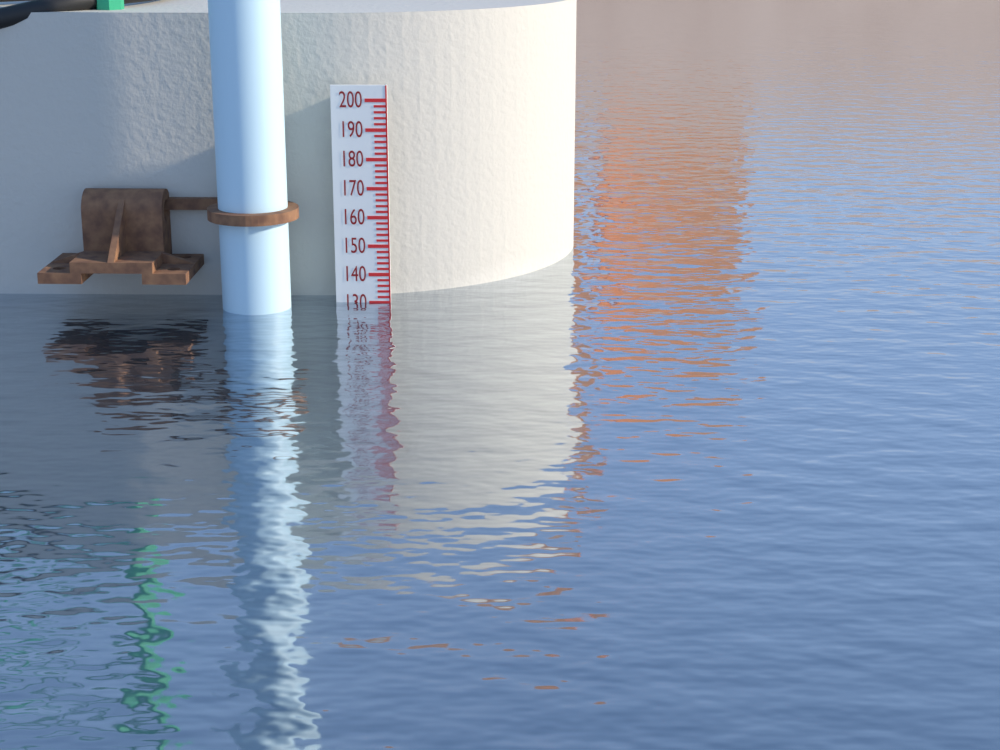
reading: 130 (no unit)
